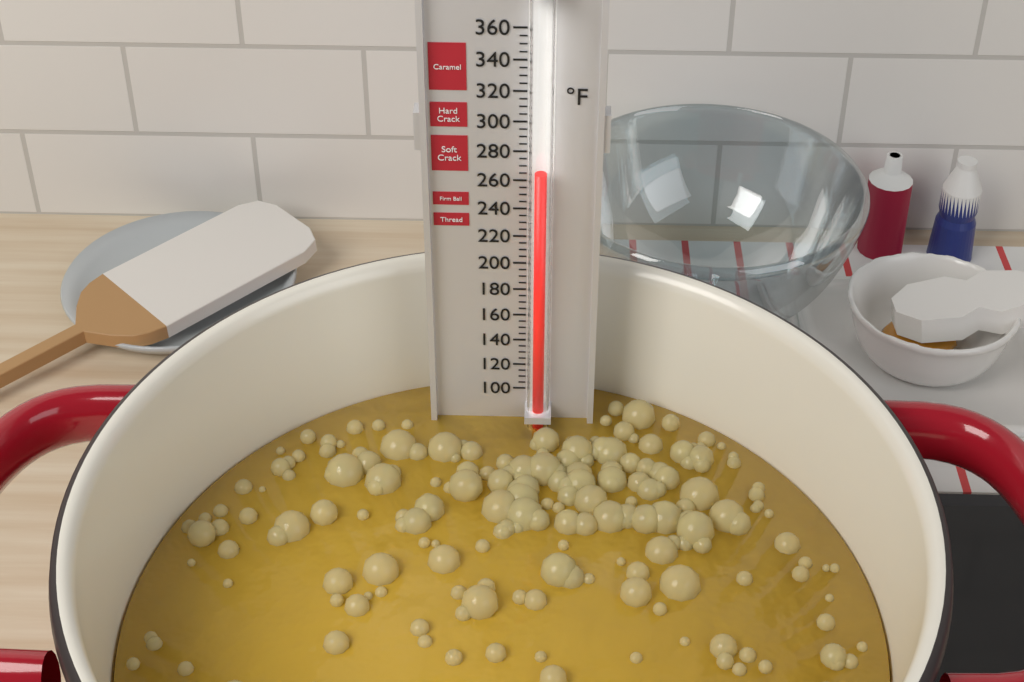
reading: 270 °F
